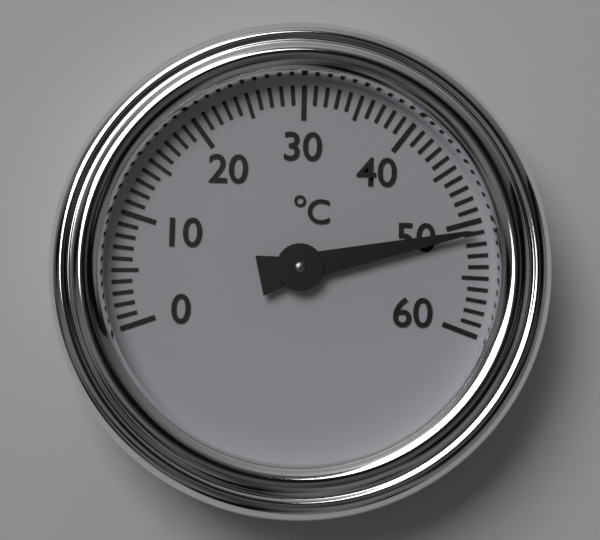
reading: 51 °C
